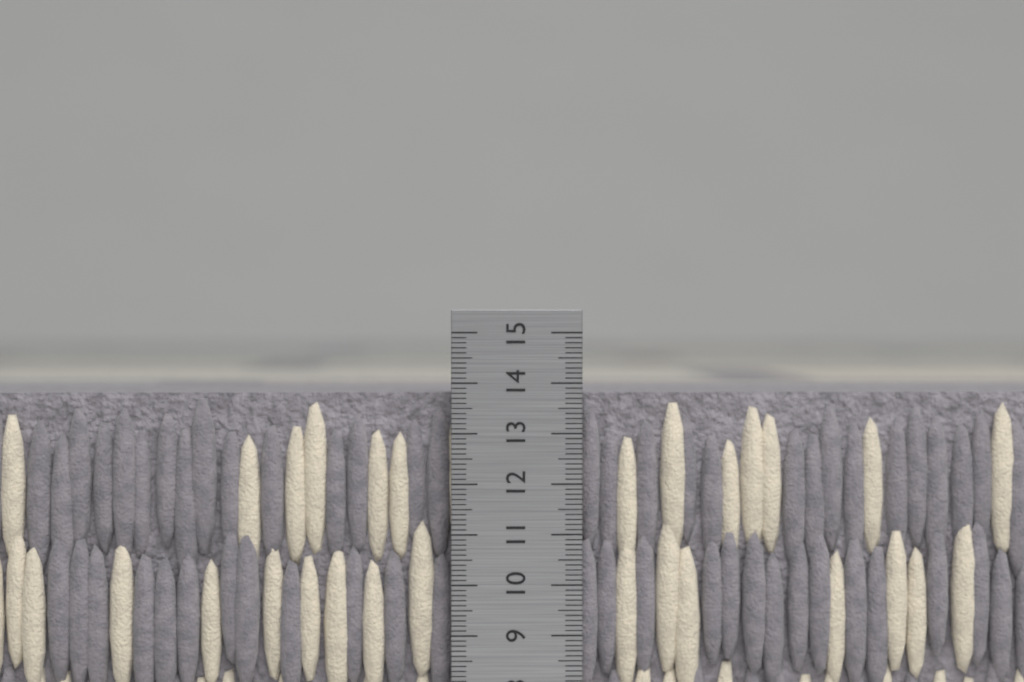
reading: 13.8 cm
